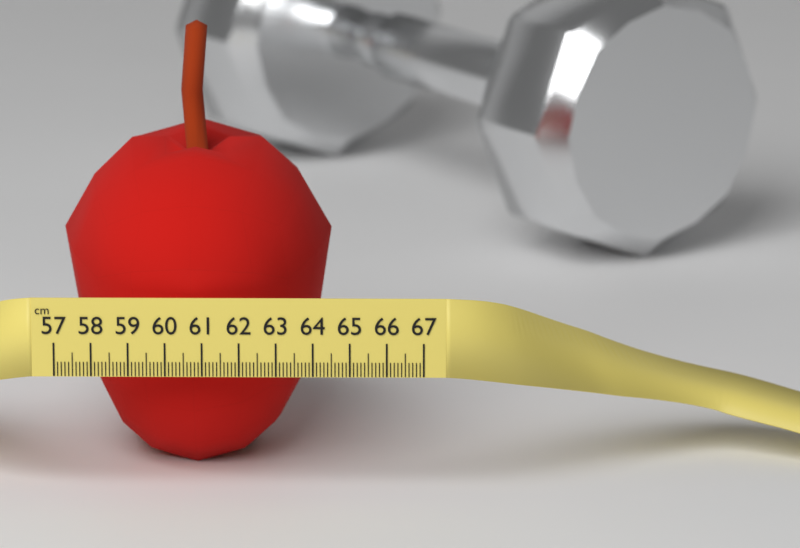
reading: 64.4 cm
